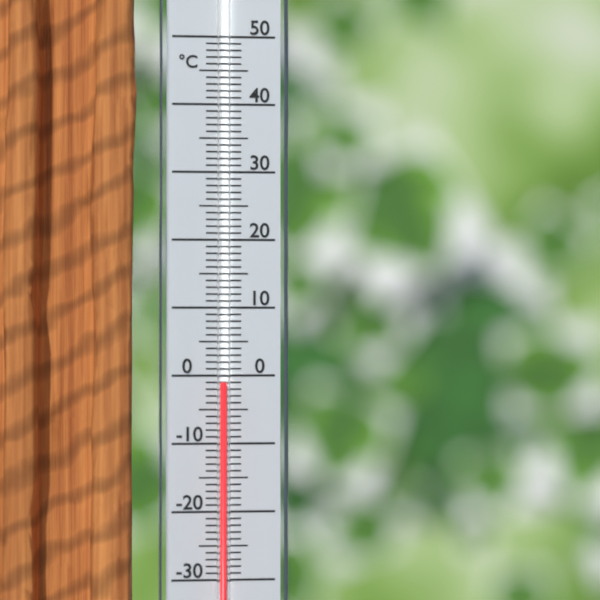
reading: -1 °C
